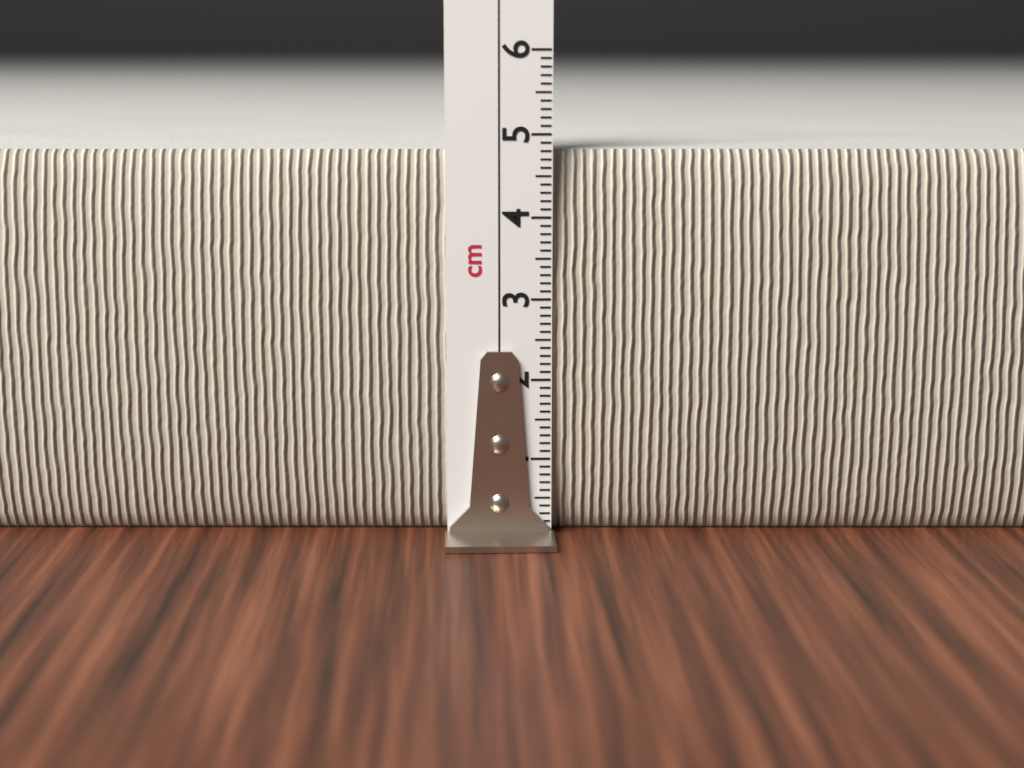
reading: 4.8 cm
